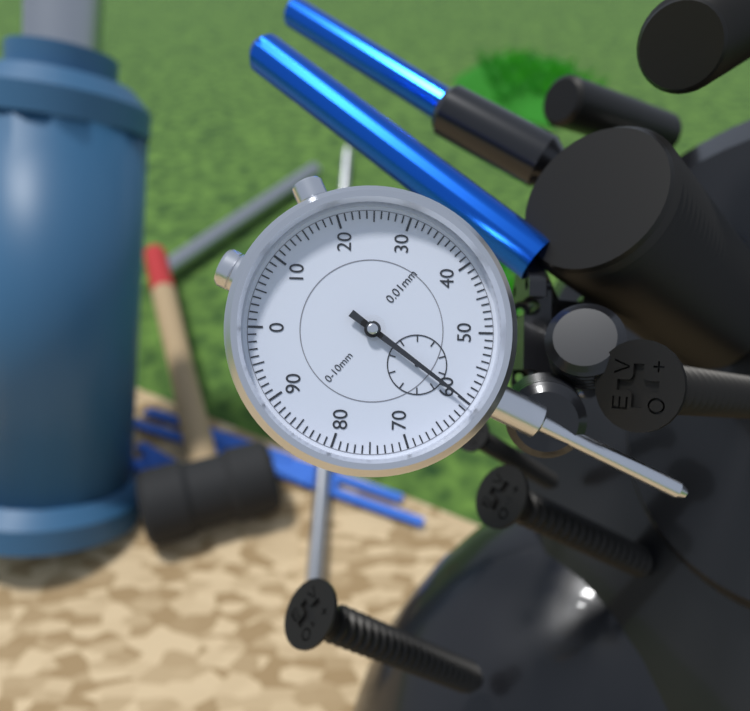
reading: 0.60 mm
